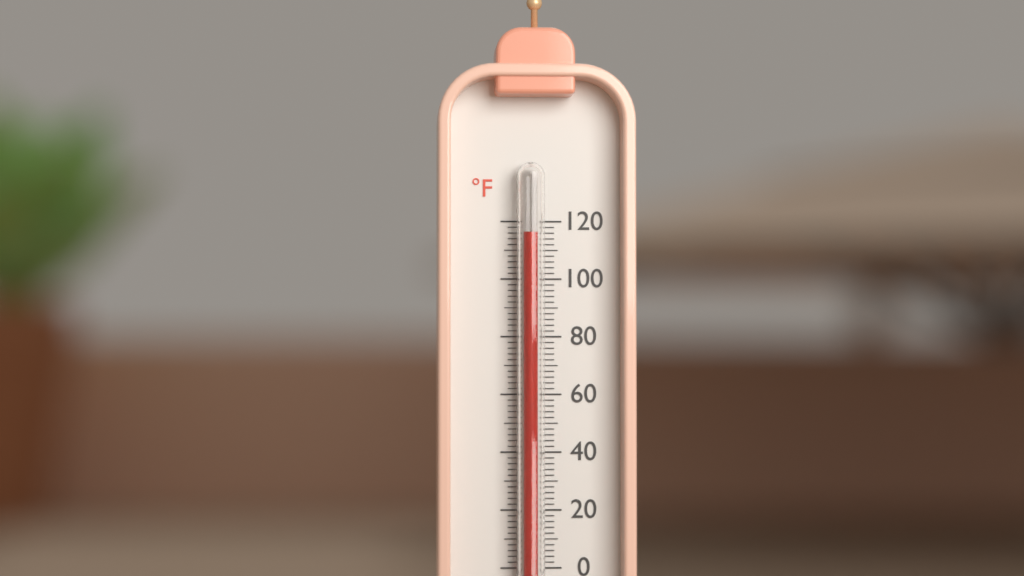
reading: 116 °F
